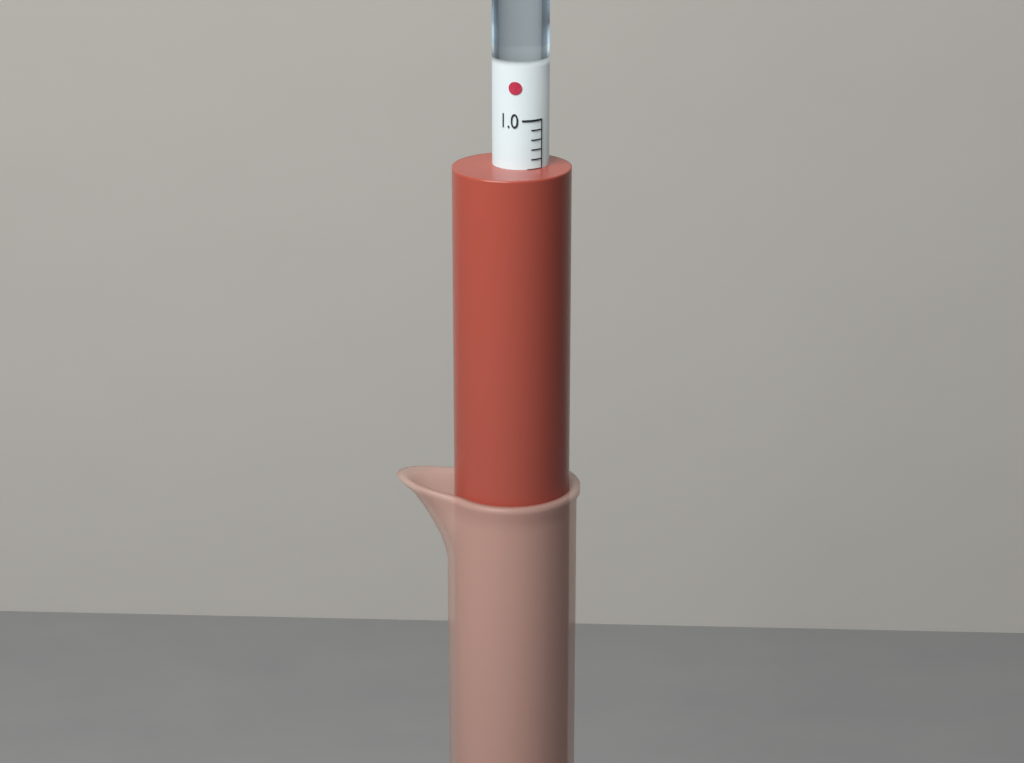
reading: 1.05 (no unit)
